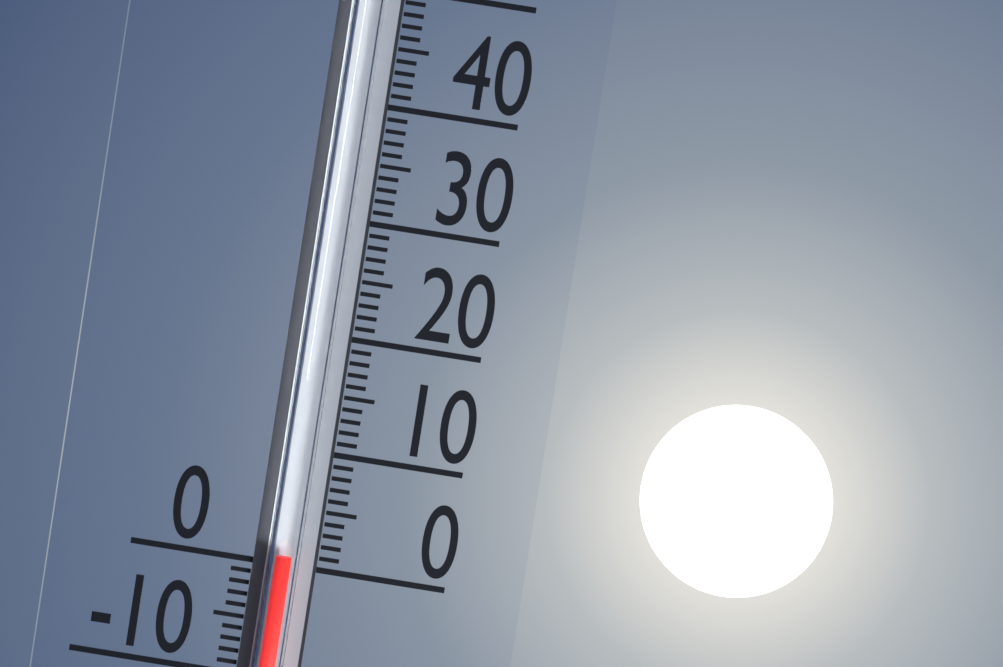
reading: 1 (no unit)
